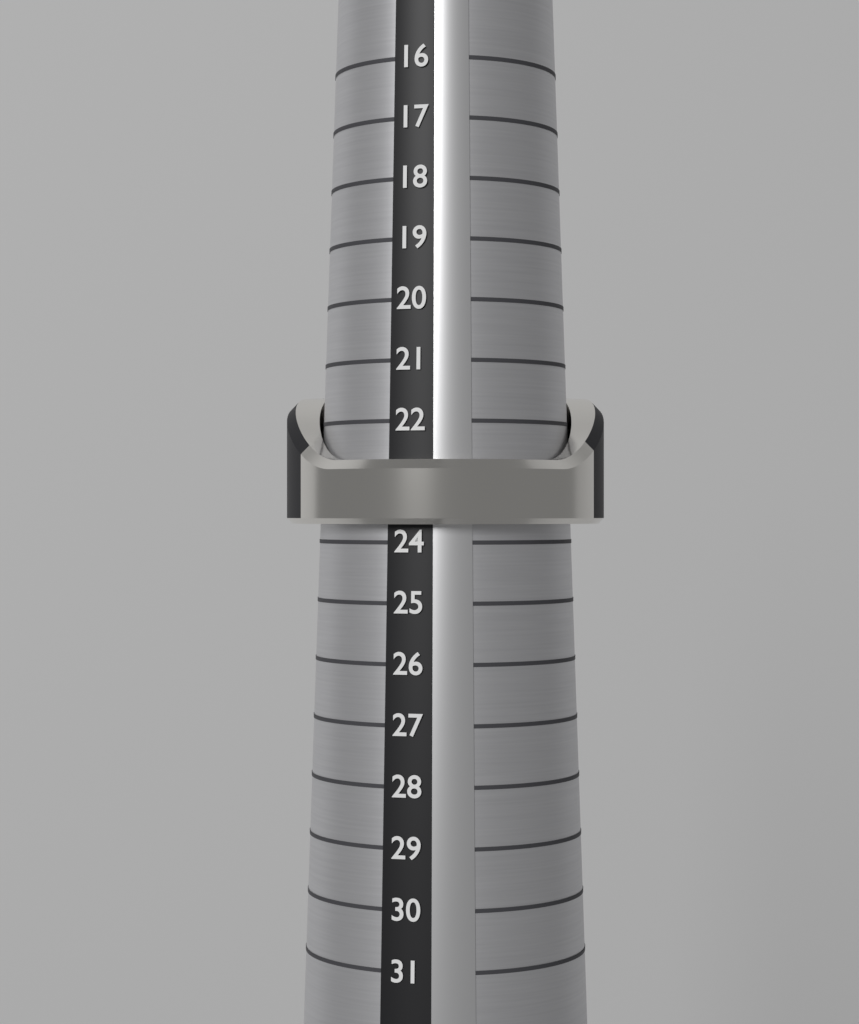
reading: 23.7 (no unit)
